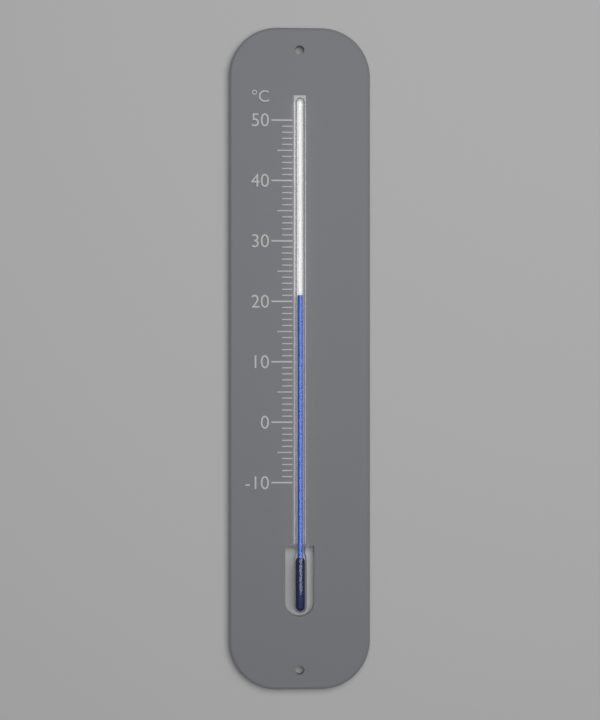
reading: 21 °C
